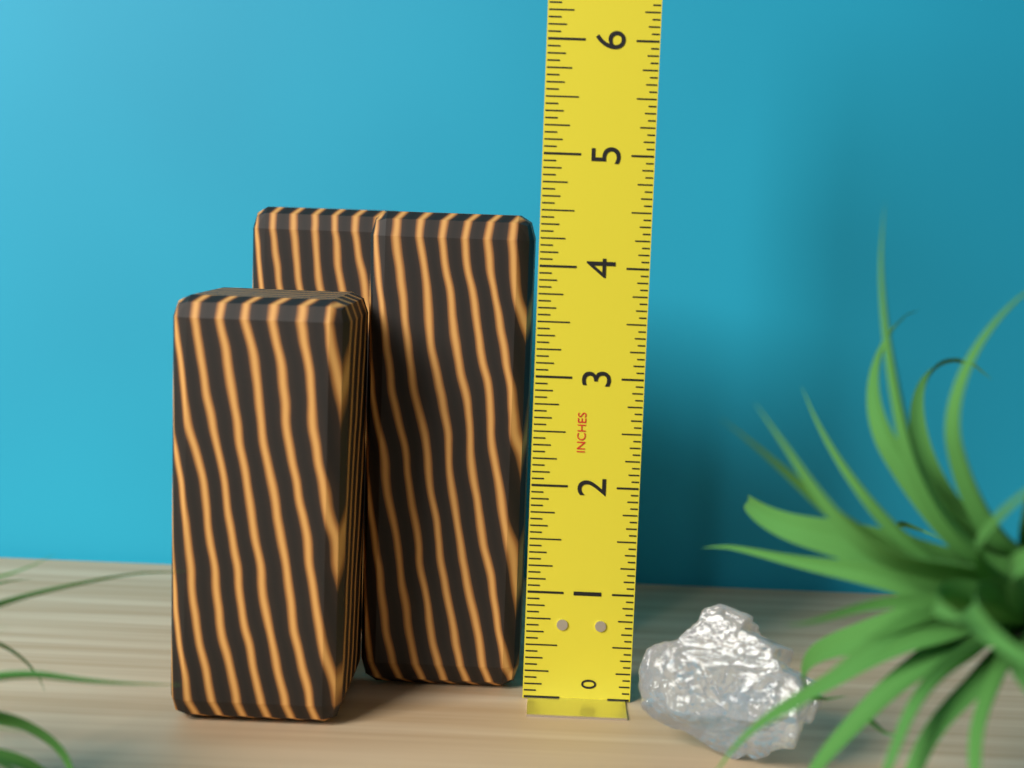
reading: 4.4375 in
